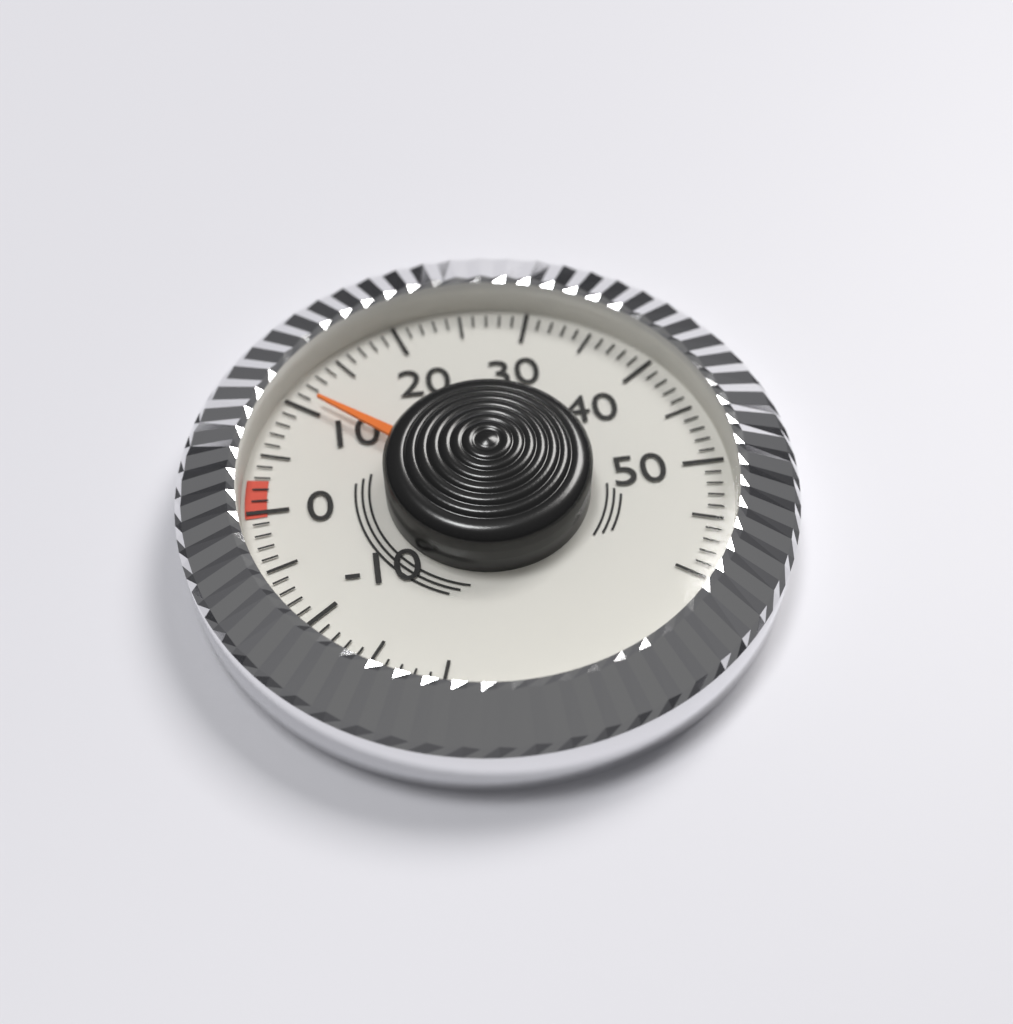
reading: 11 (no unit)
